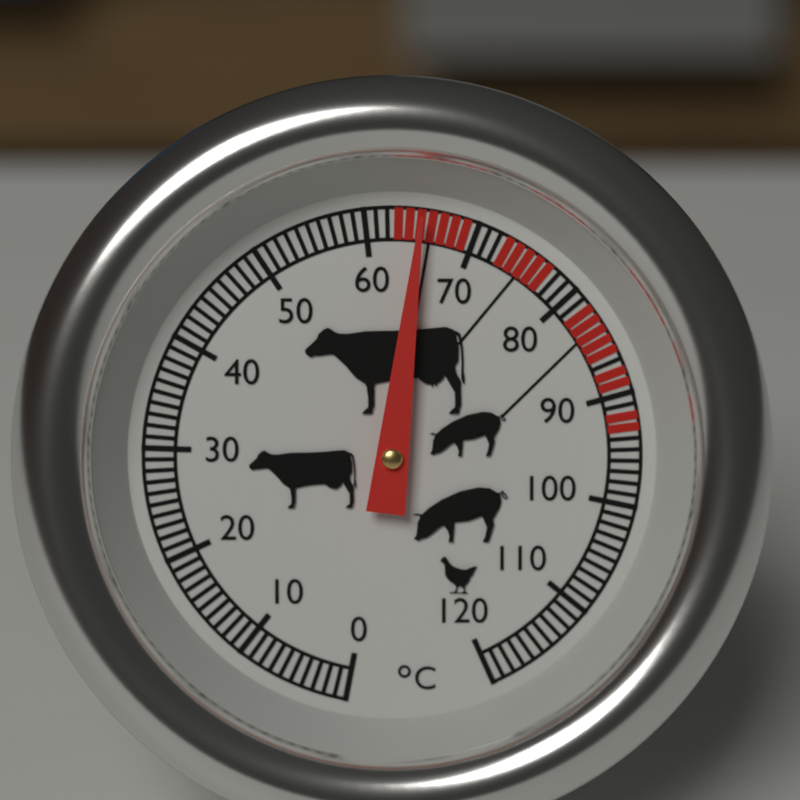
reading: 65 °C
